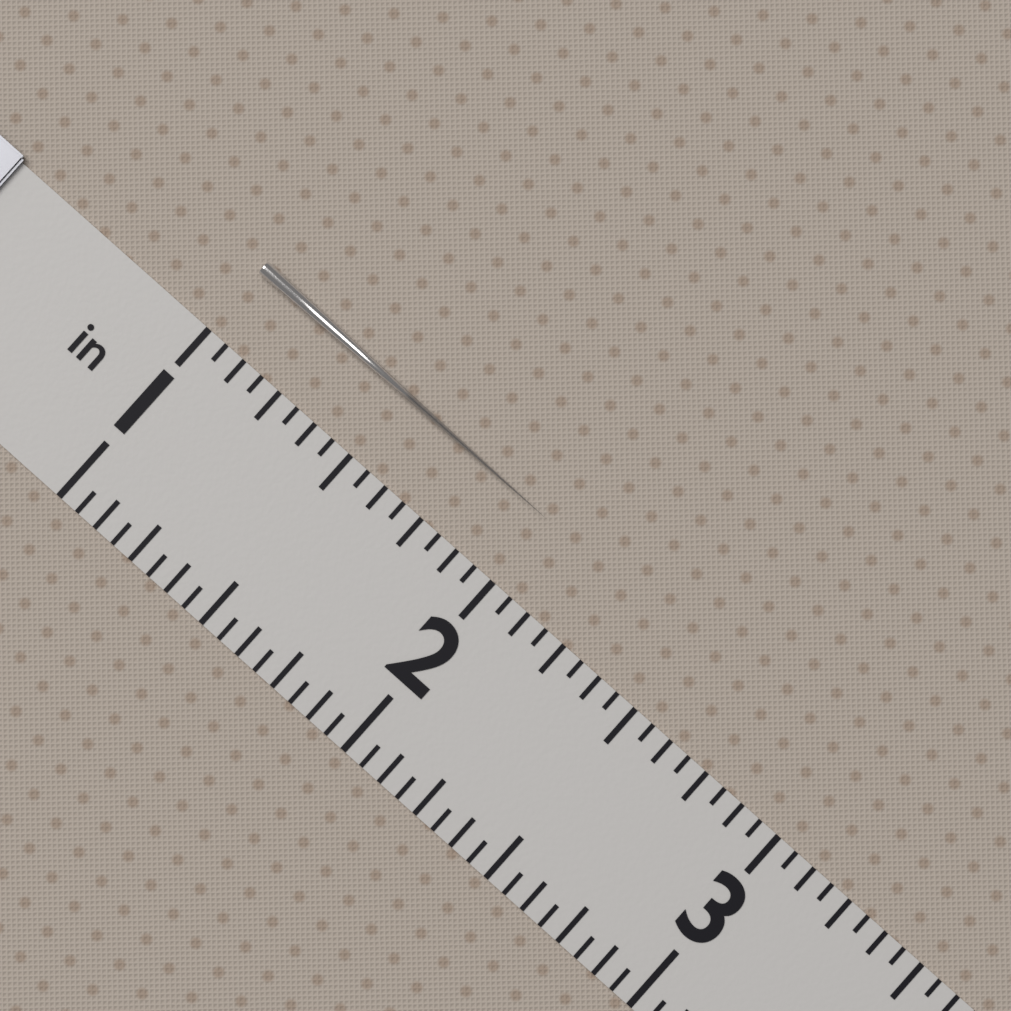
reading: 2.0000 in
